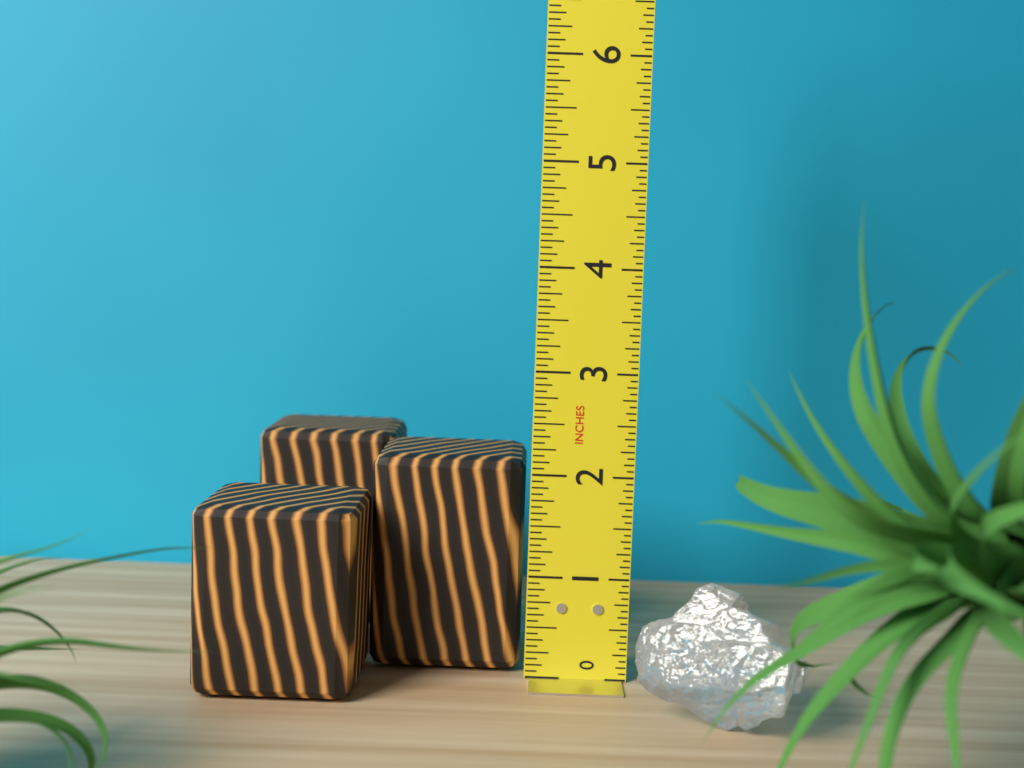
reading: 2.1250 in
